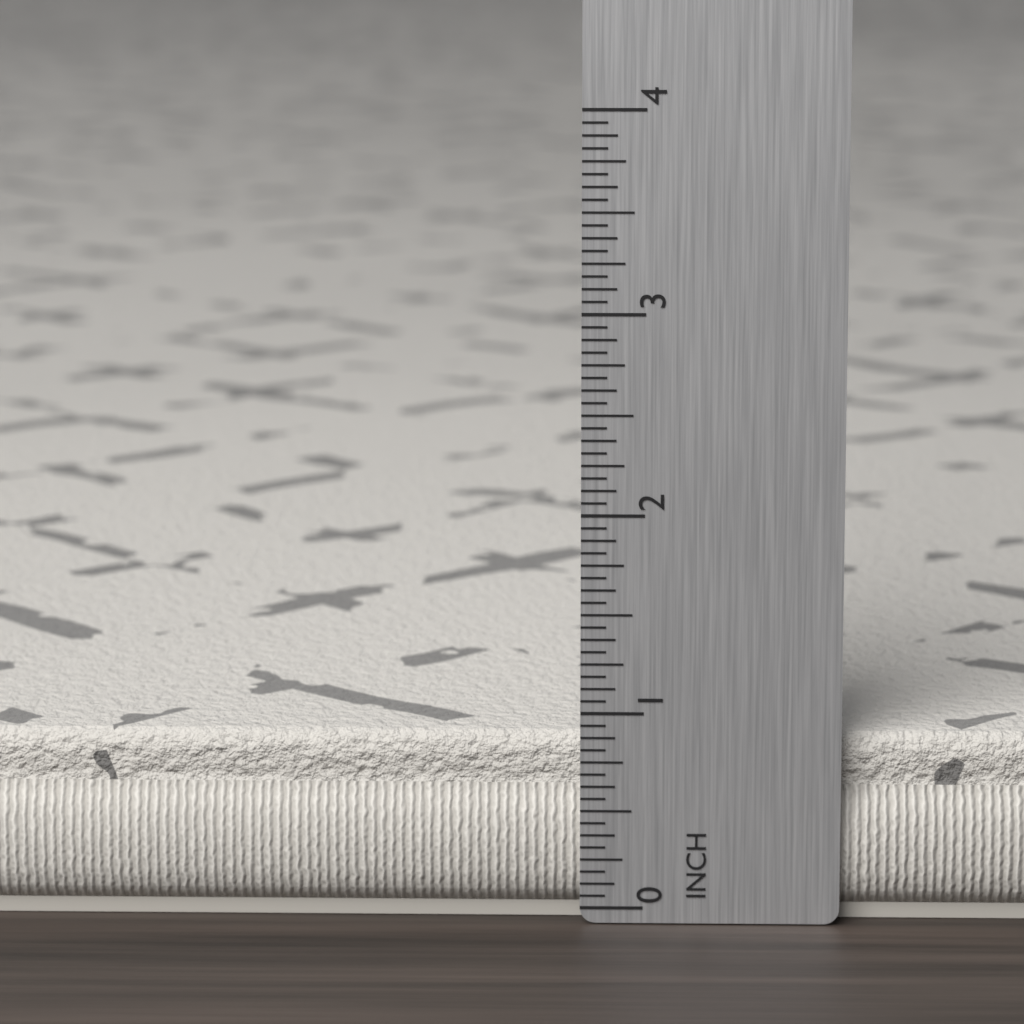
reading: 0.8750 in
